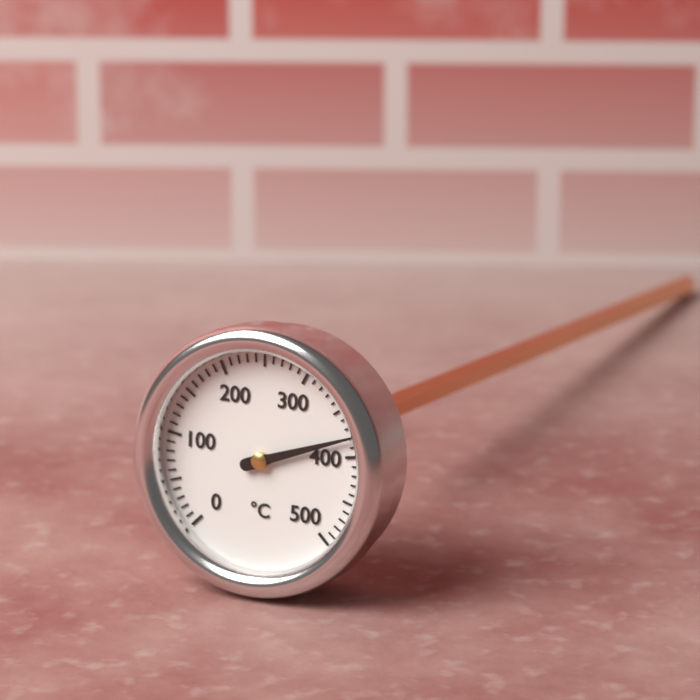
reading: 380 °C
